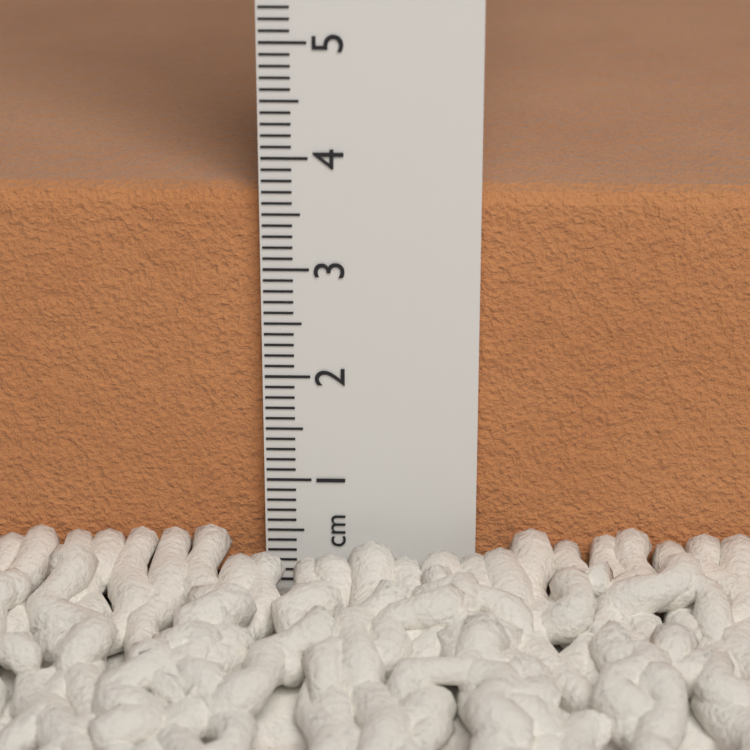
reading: 3.7 cm
